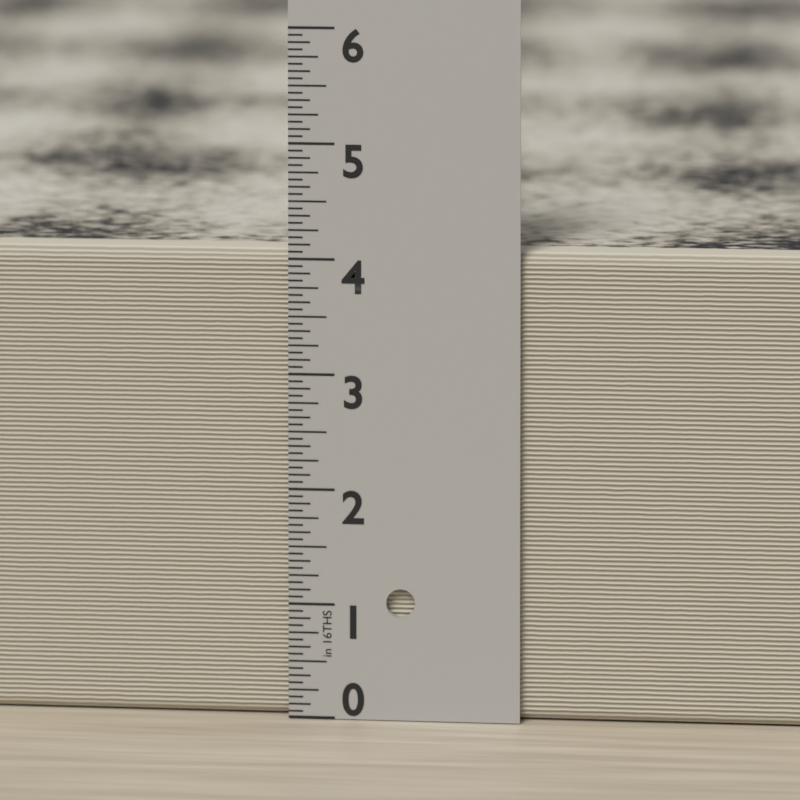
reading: 4.0625 in
